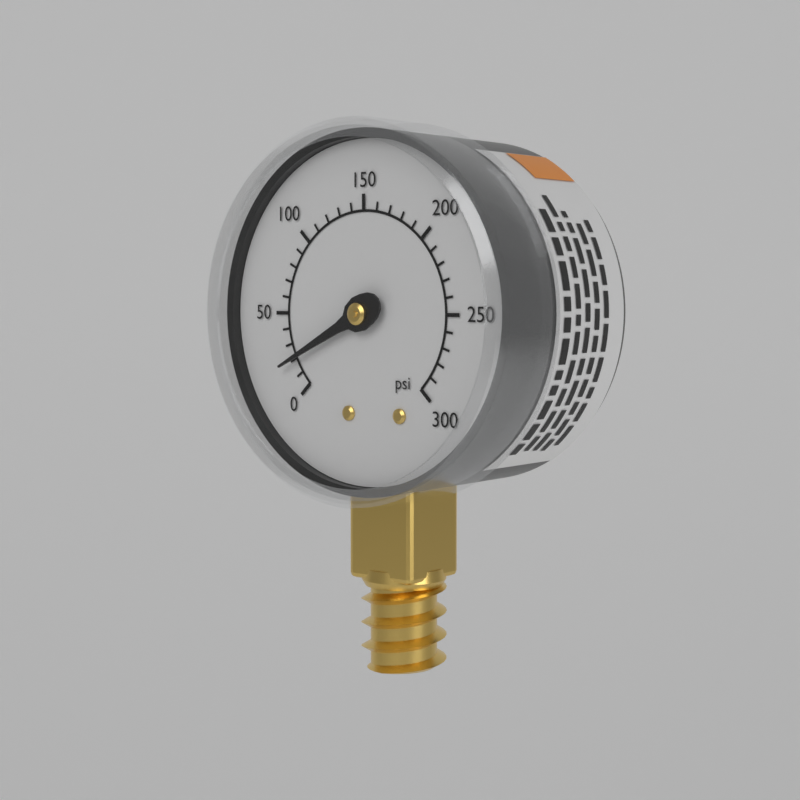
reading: 20 psi
